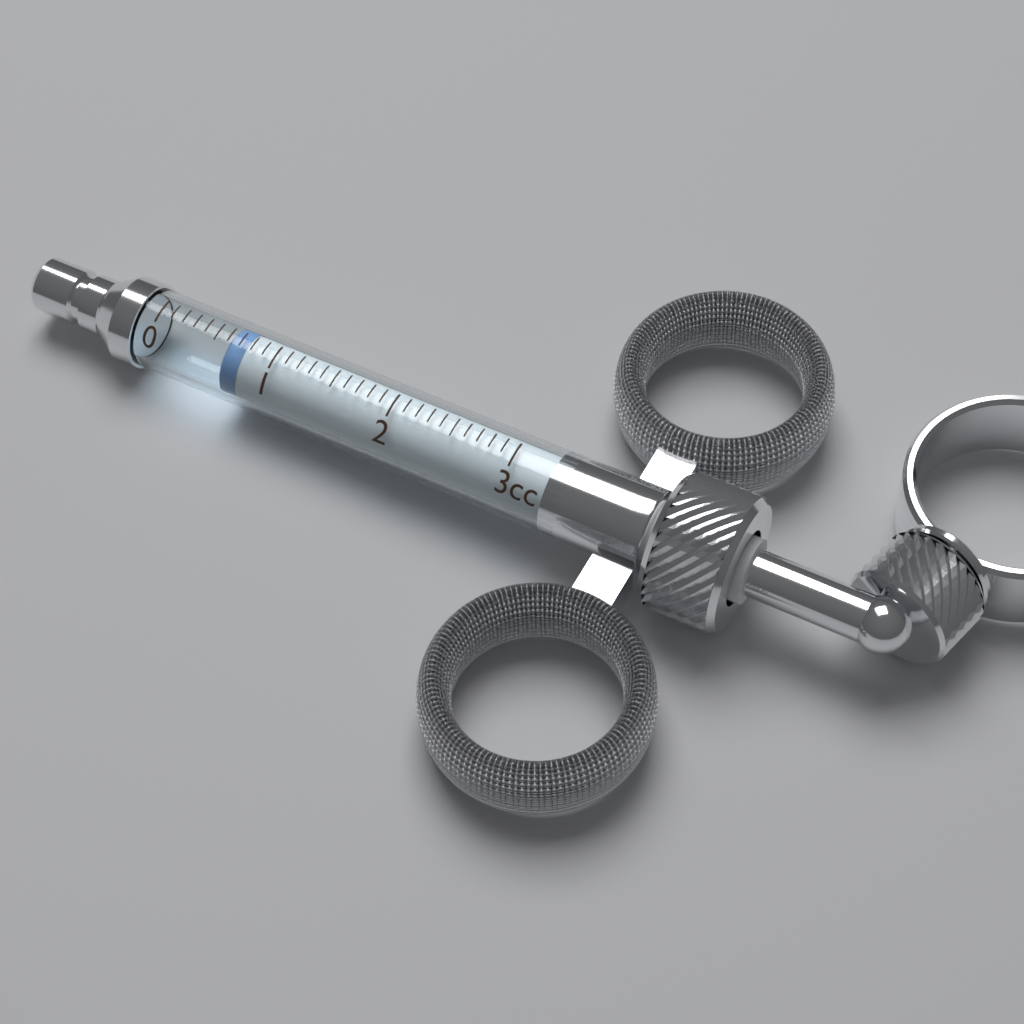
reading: 0.6 cc
